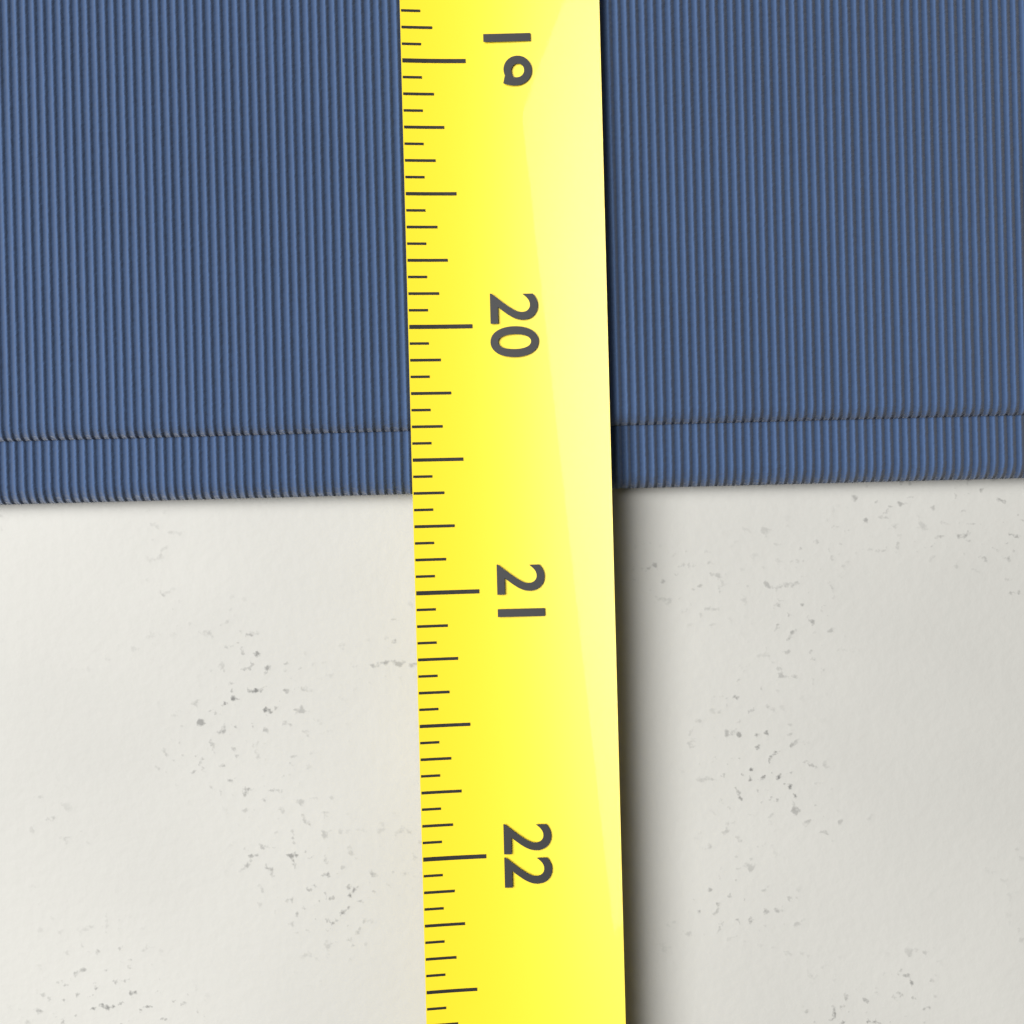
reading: 20.6250 (no unit)
